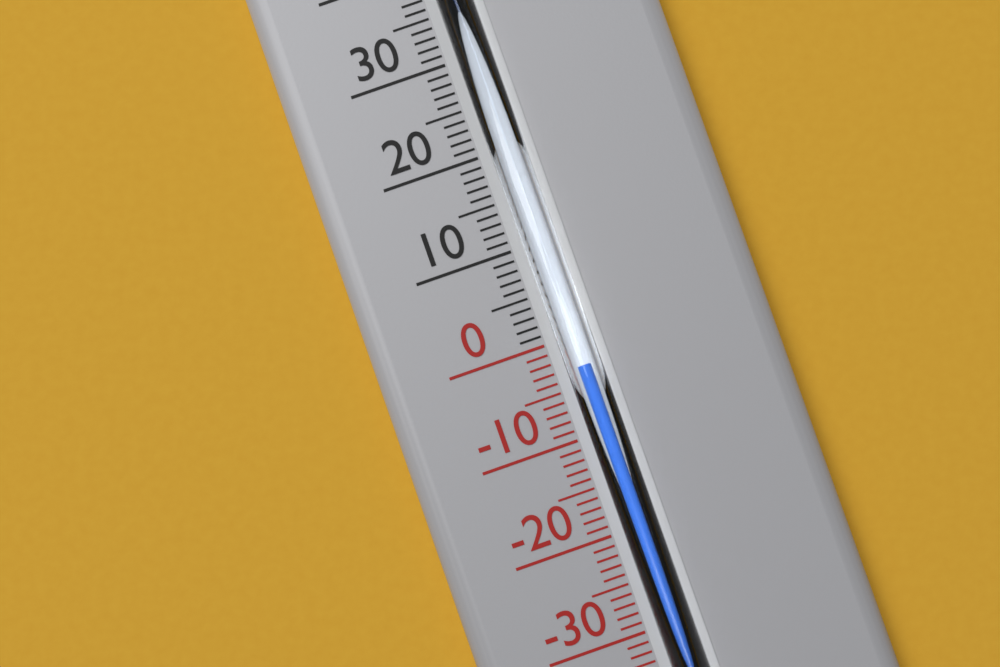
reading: -3 °C
